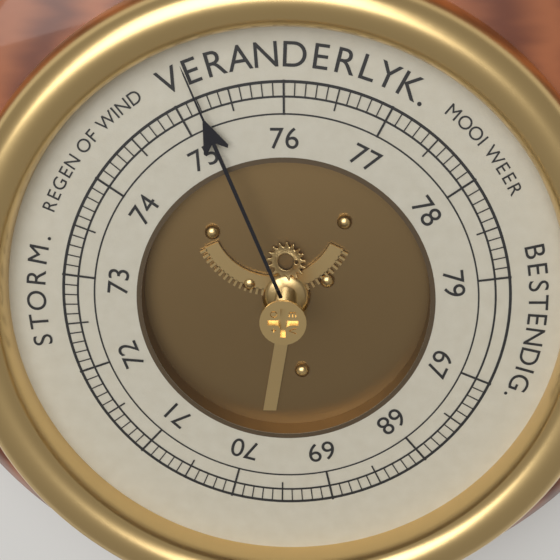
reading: 75.2 (no unit)
